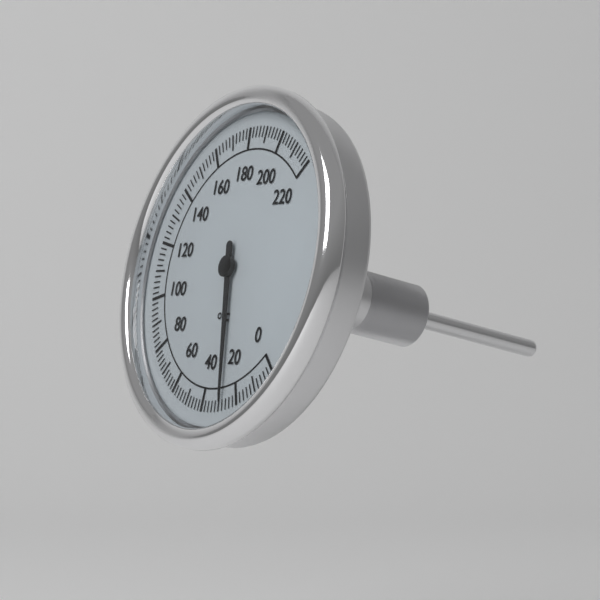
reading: 28 °F
